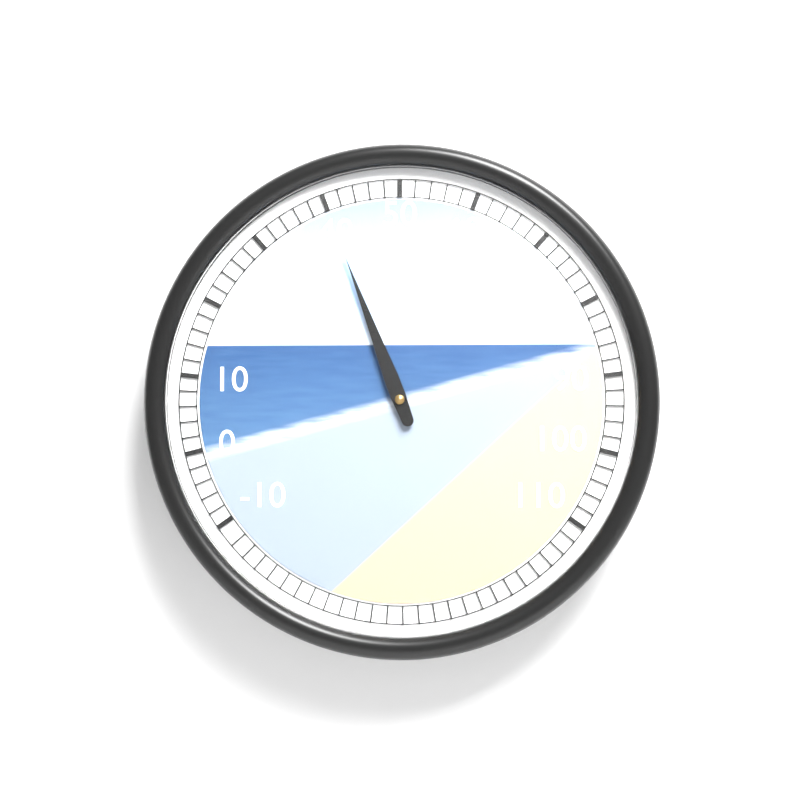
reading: 40 (no unit)
